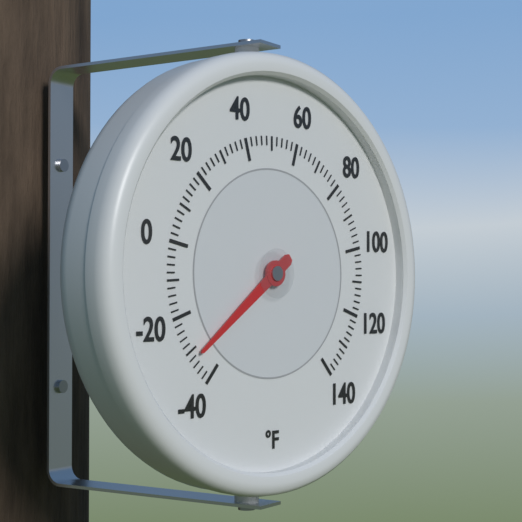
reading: -32 °F
